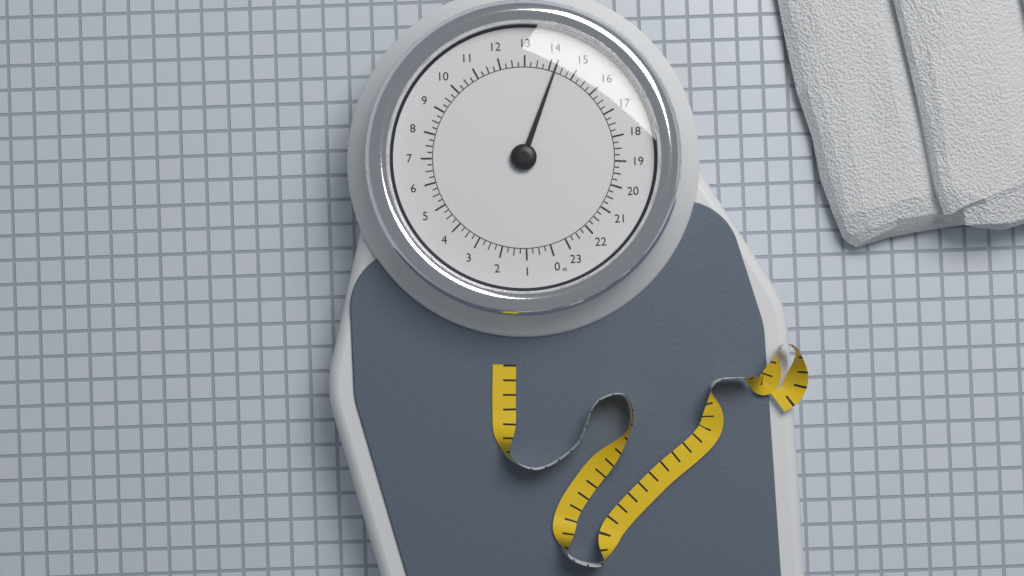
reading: 14.25 st
